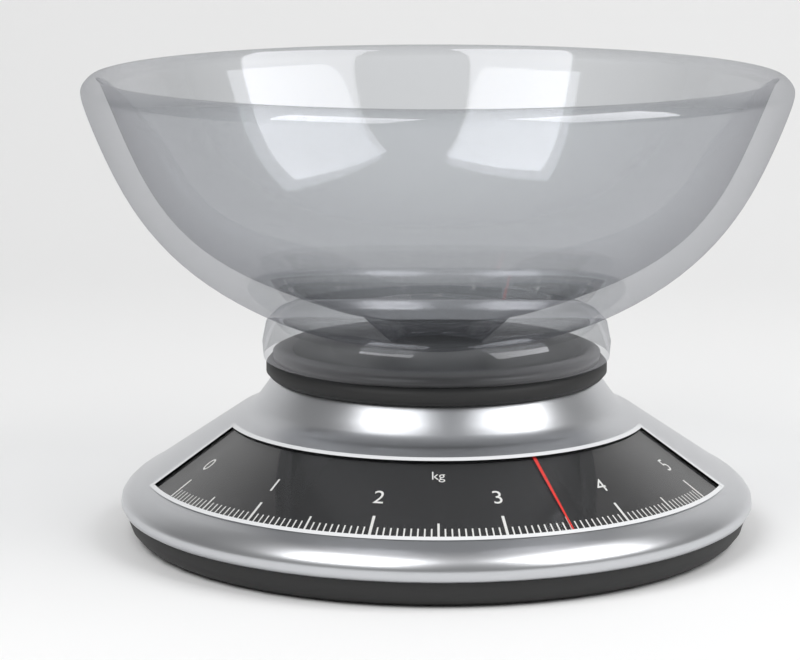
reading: 3.50 kg
